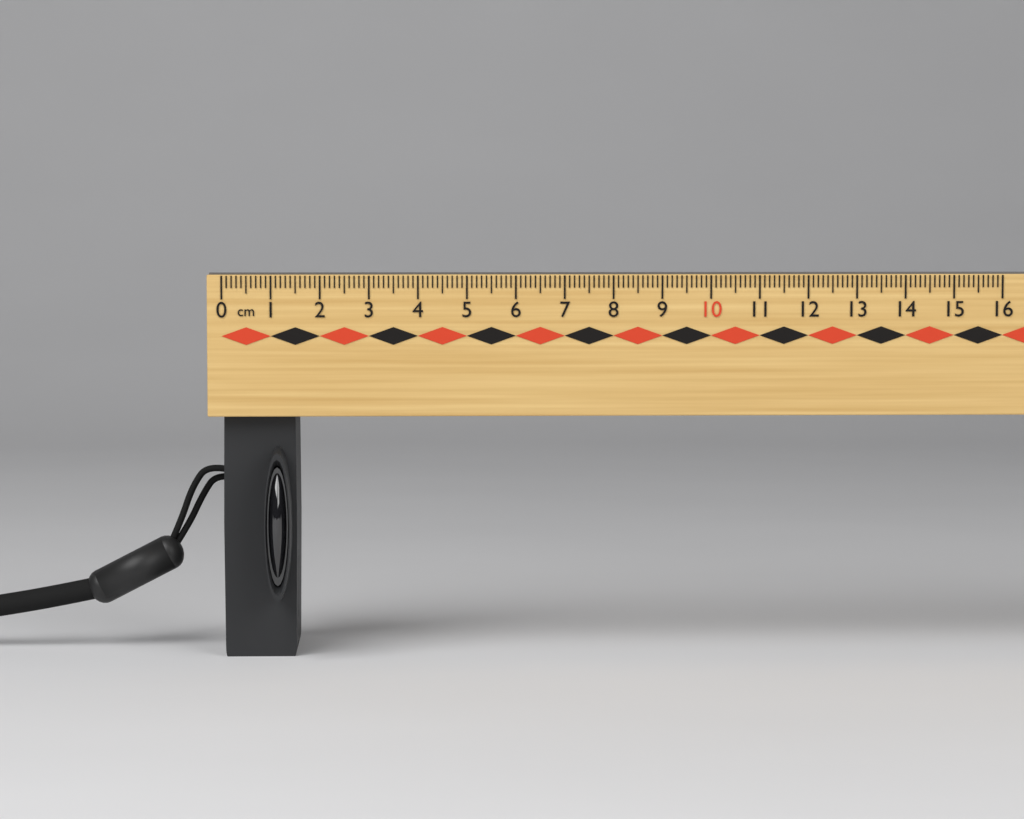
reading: 1.5 cm
